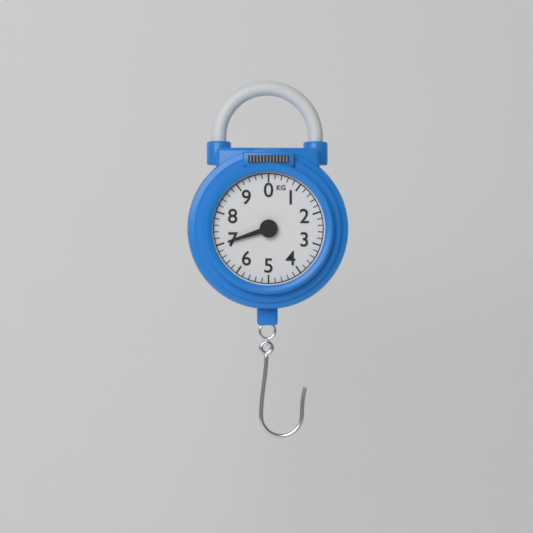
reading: 7.0 kg
